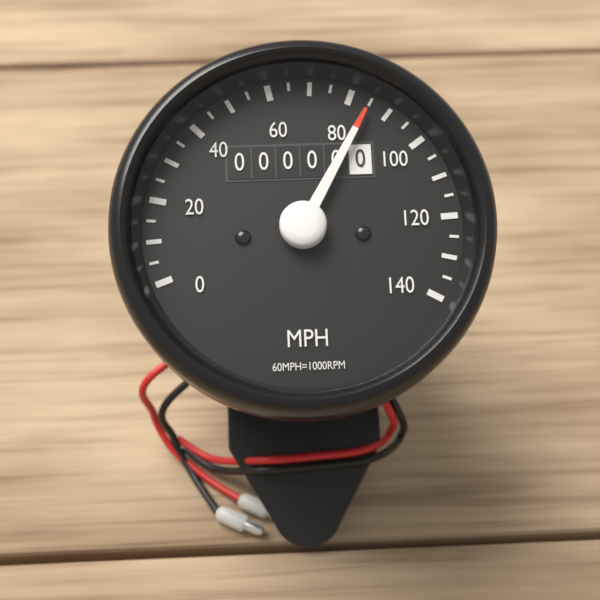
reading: 85 MPH
